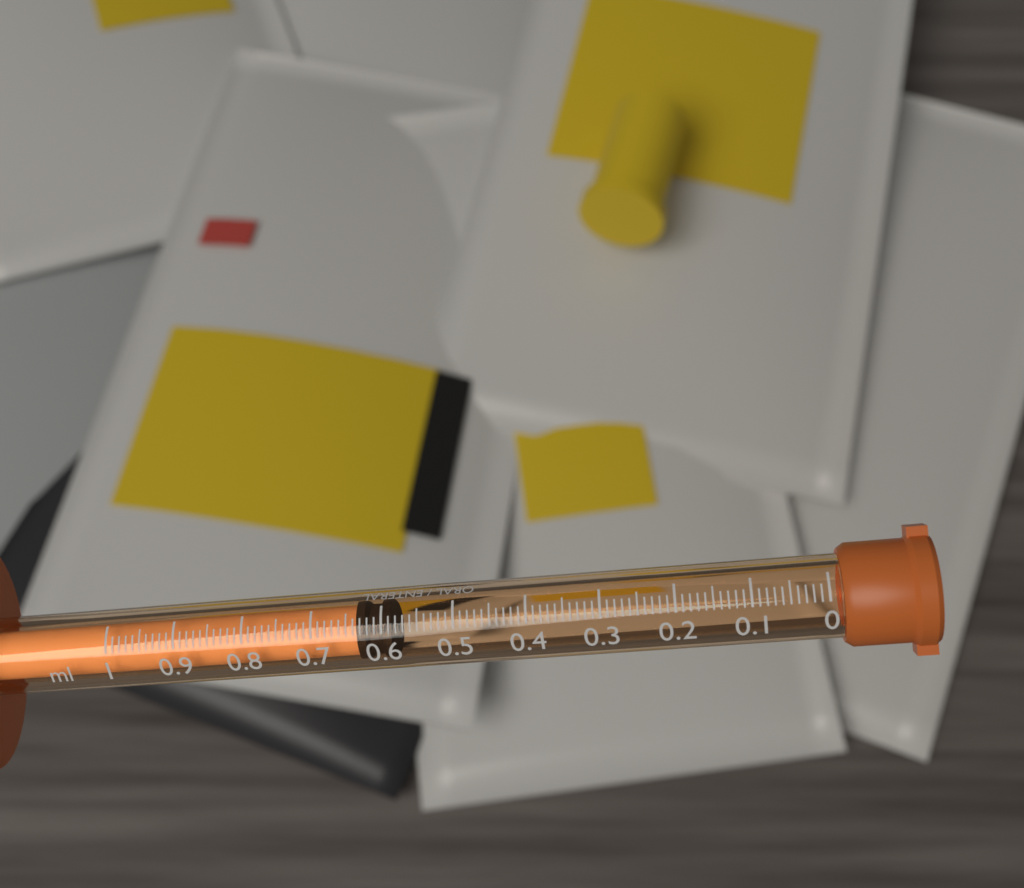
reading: 0.59 ml
